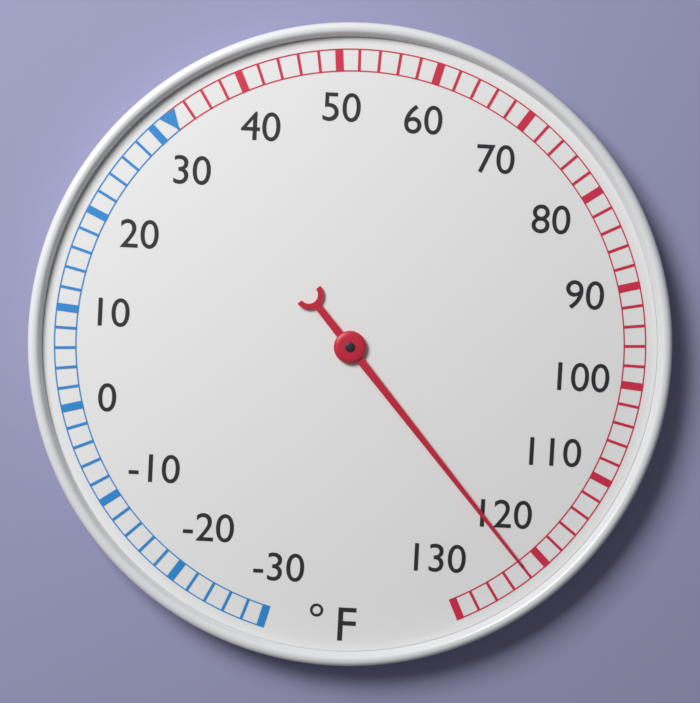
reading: 122 °F
